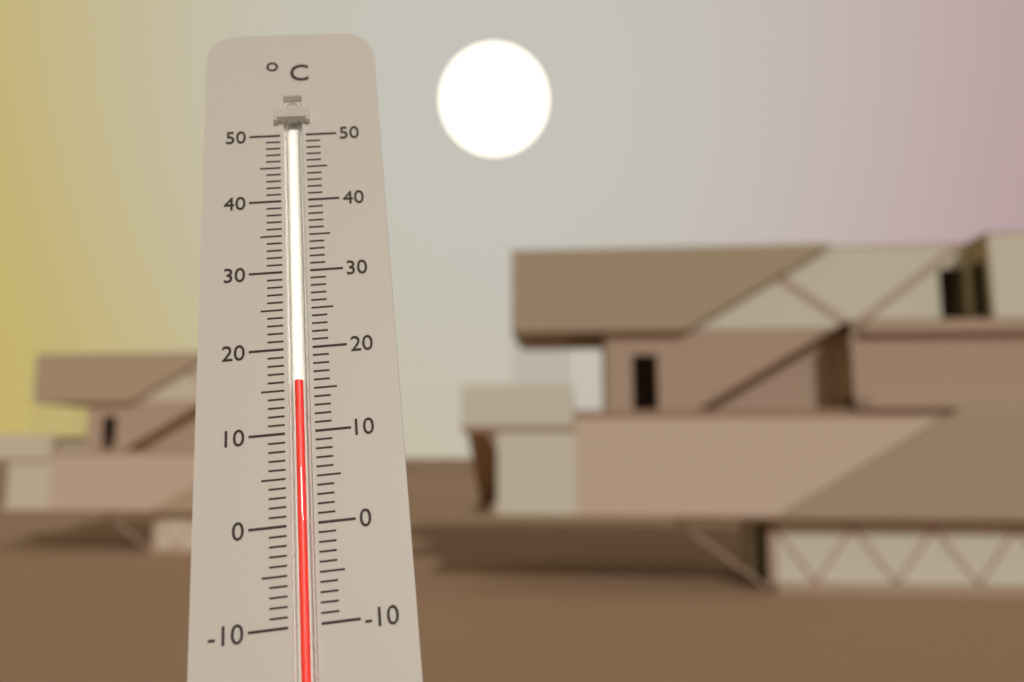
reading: 16 °C
